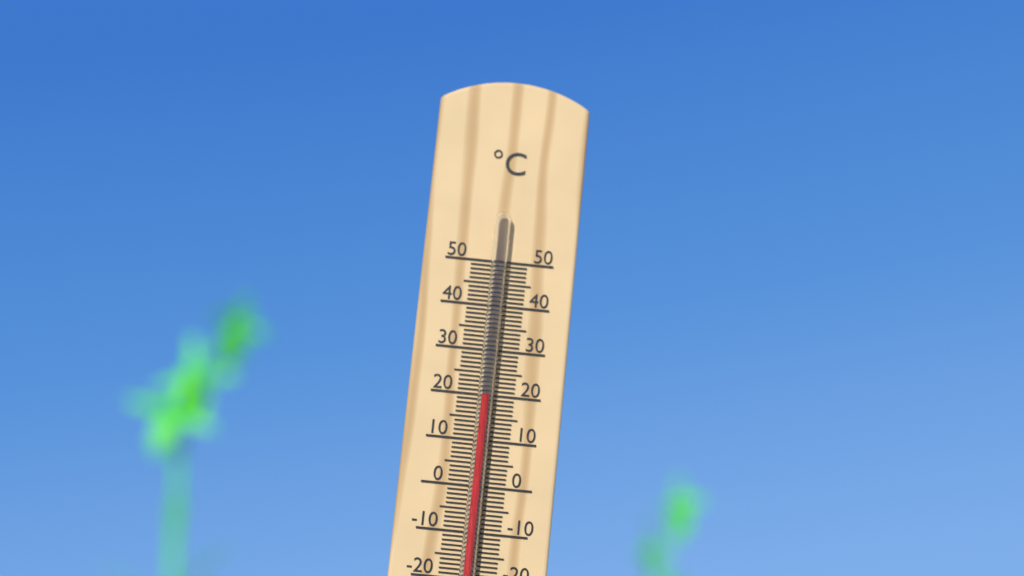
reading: 20 °C
